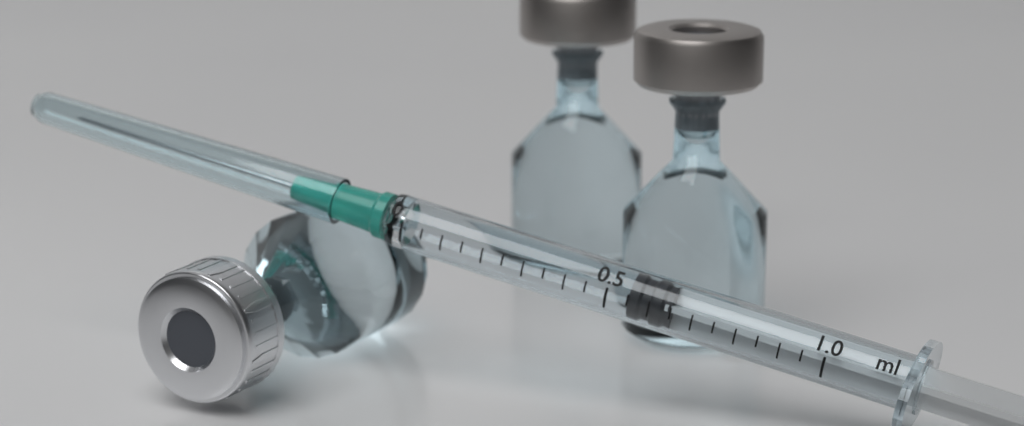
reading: 0.55 ml
